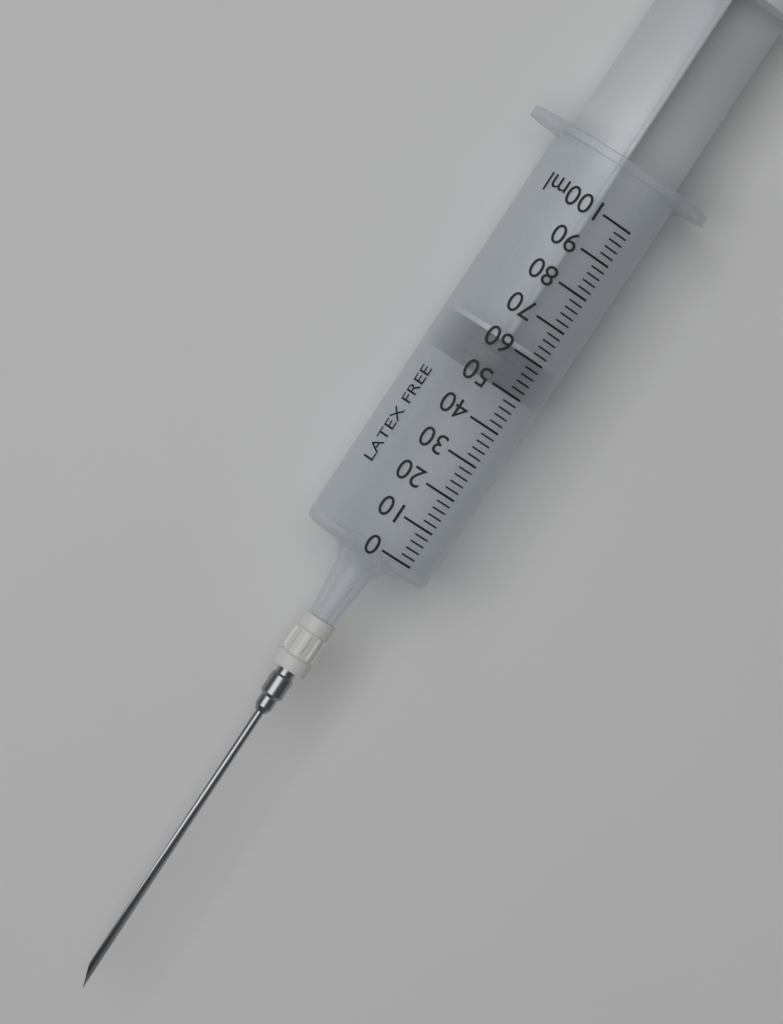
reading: 50 ml
